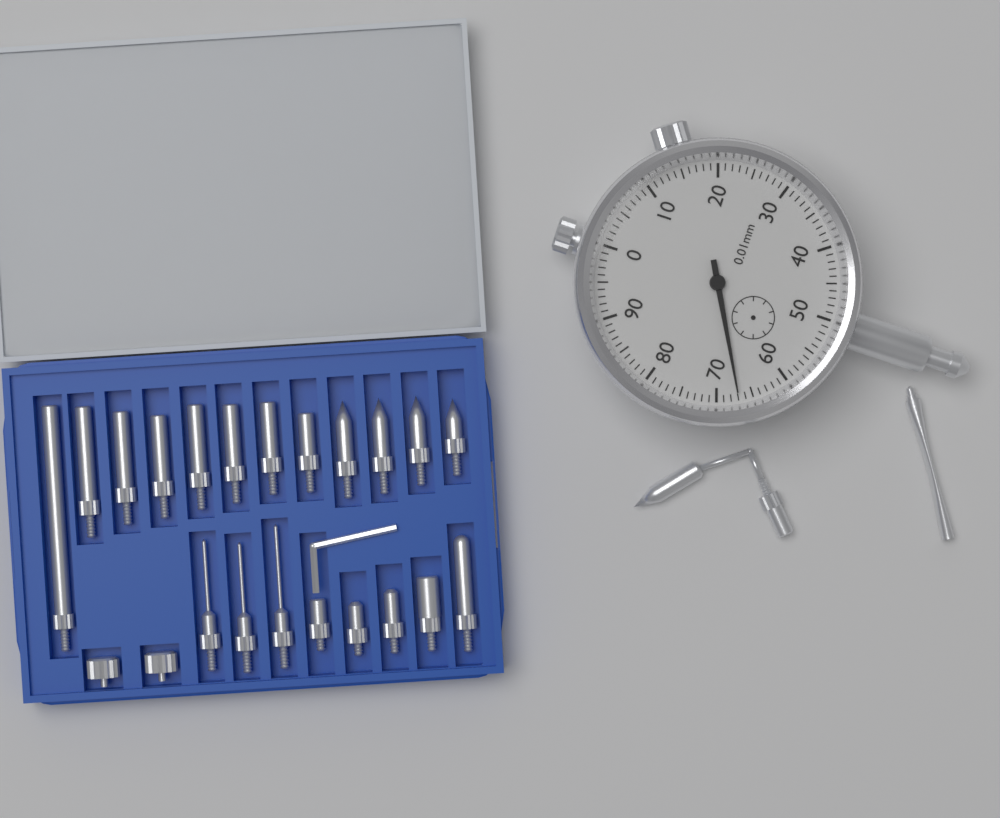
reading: 0.67 mm
